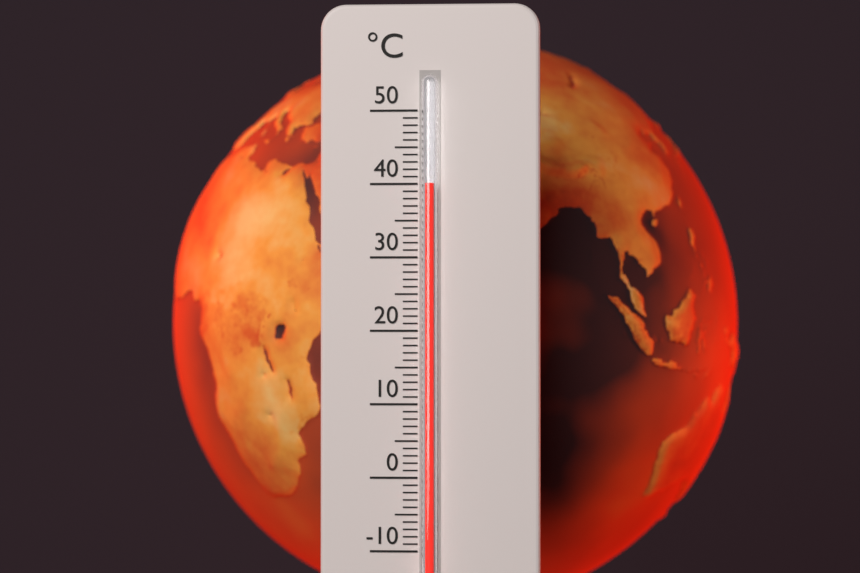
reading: 40 °C
